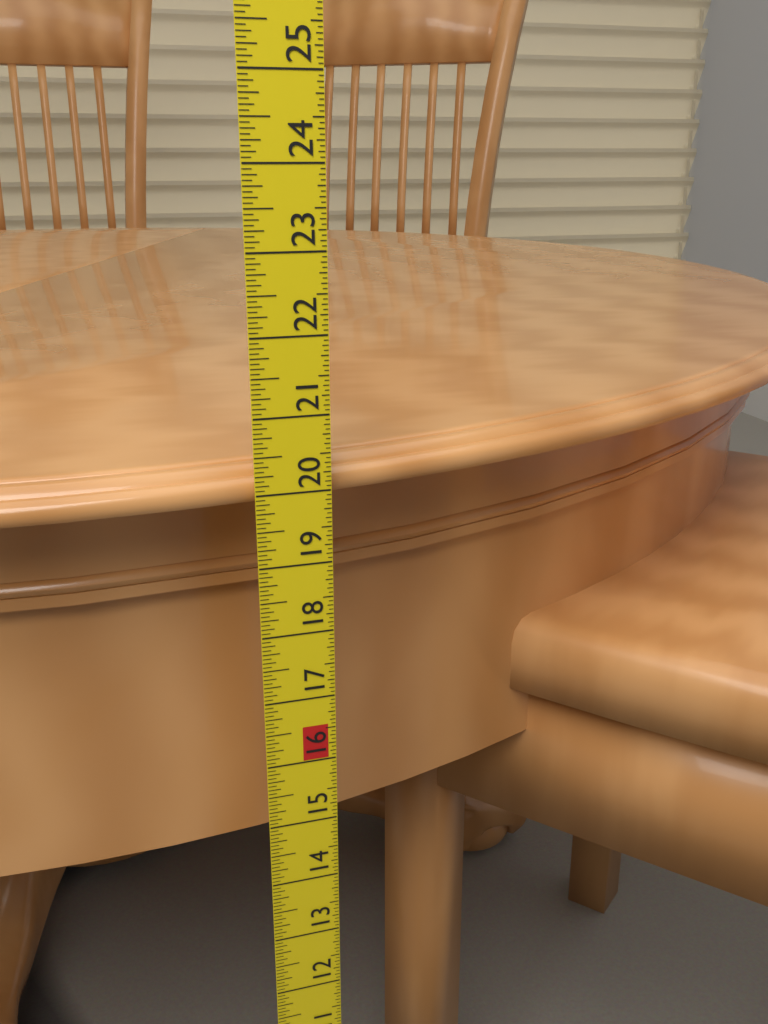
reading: 20.3125 in
